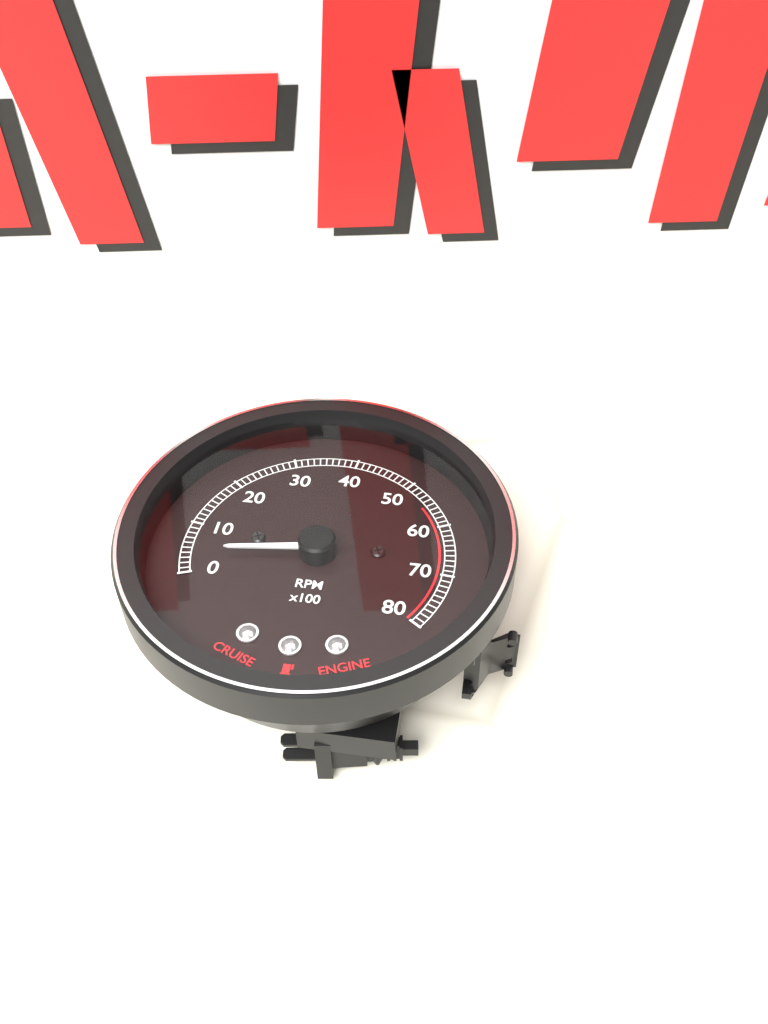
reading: 400 RPM
